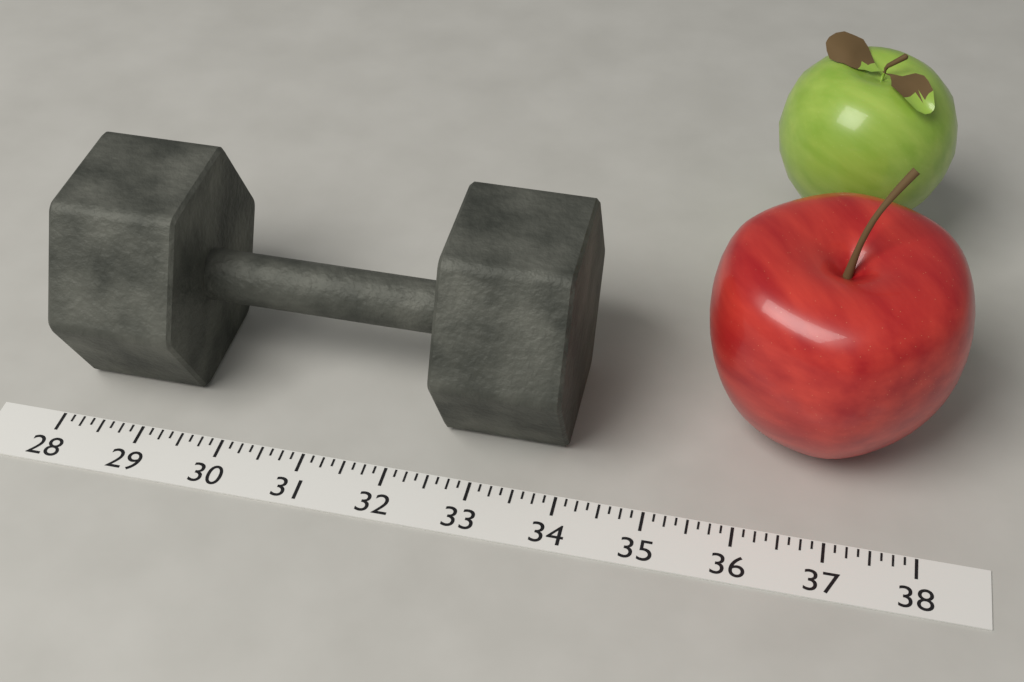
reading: 34.000 (no unit)
